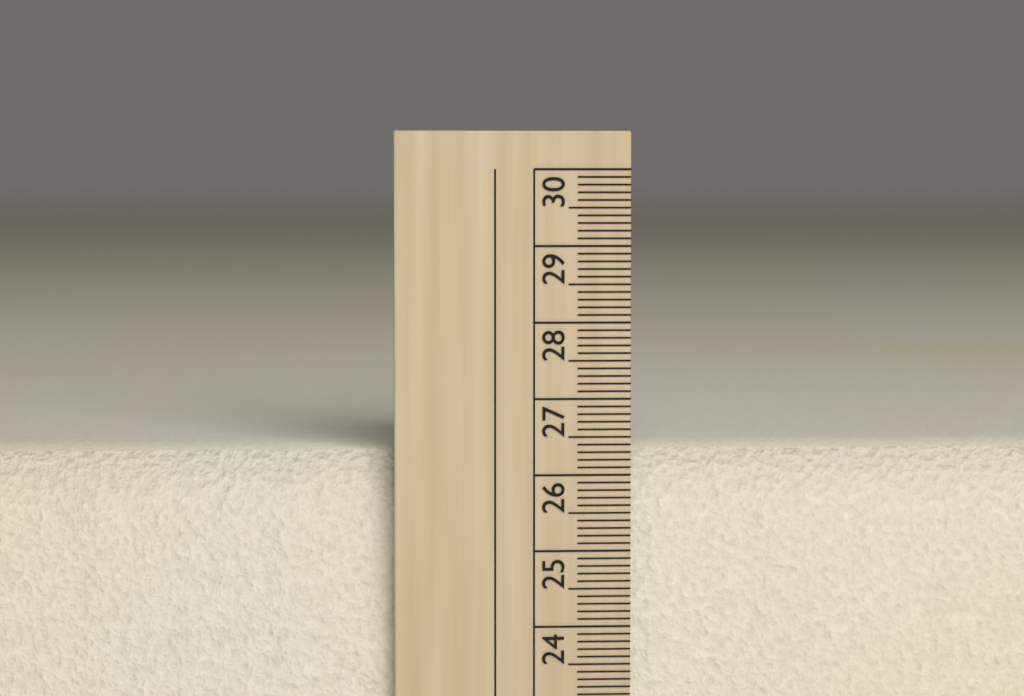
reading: 26.3 cm
